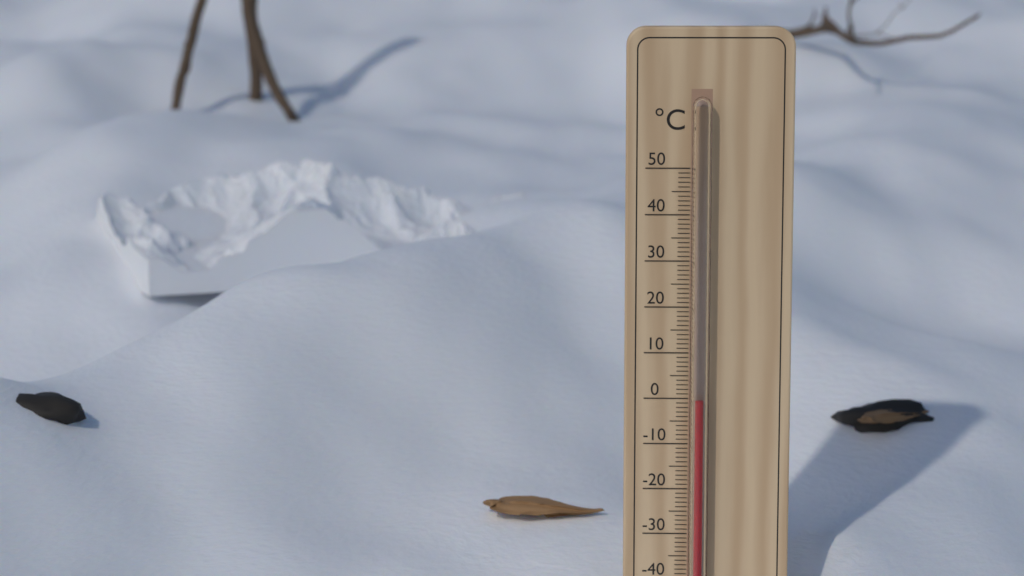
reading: 0 °C
